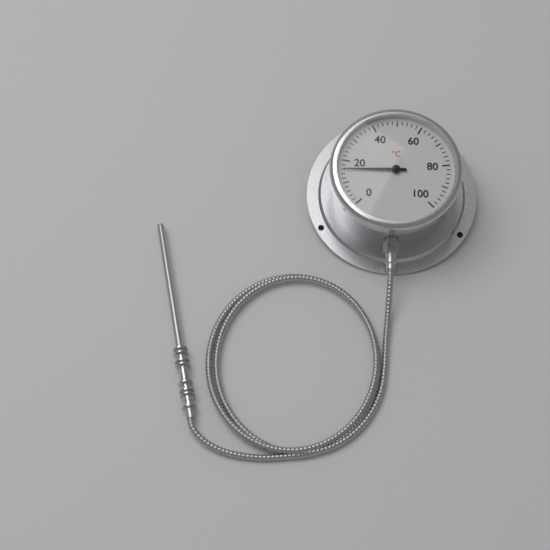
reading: 16 °C
